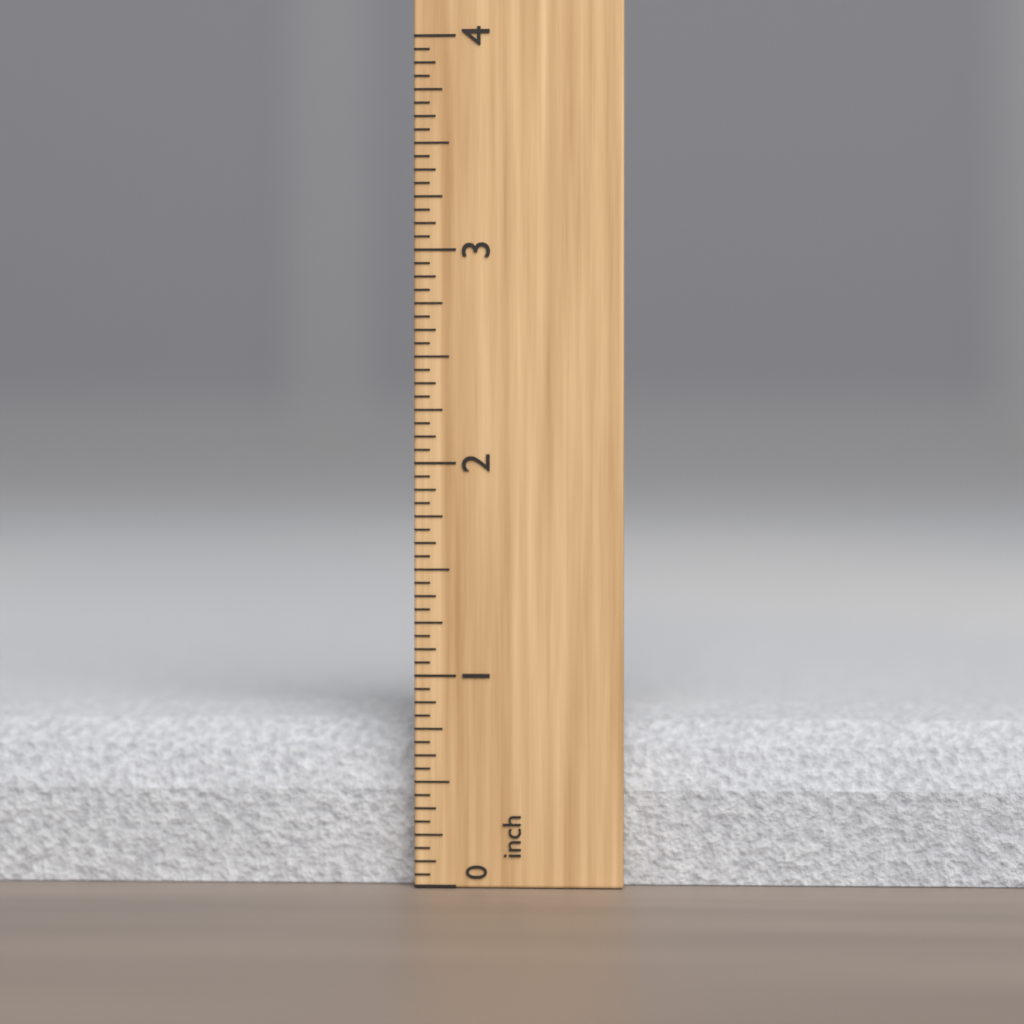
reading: 0.8125 inch
